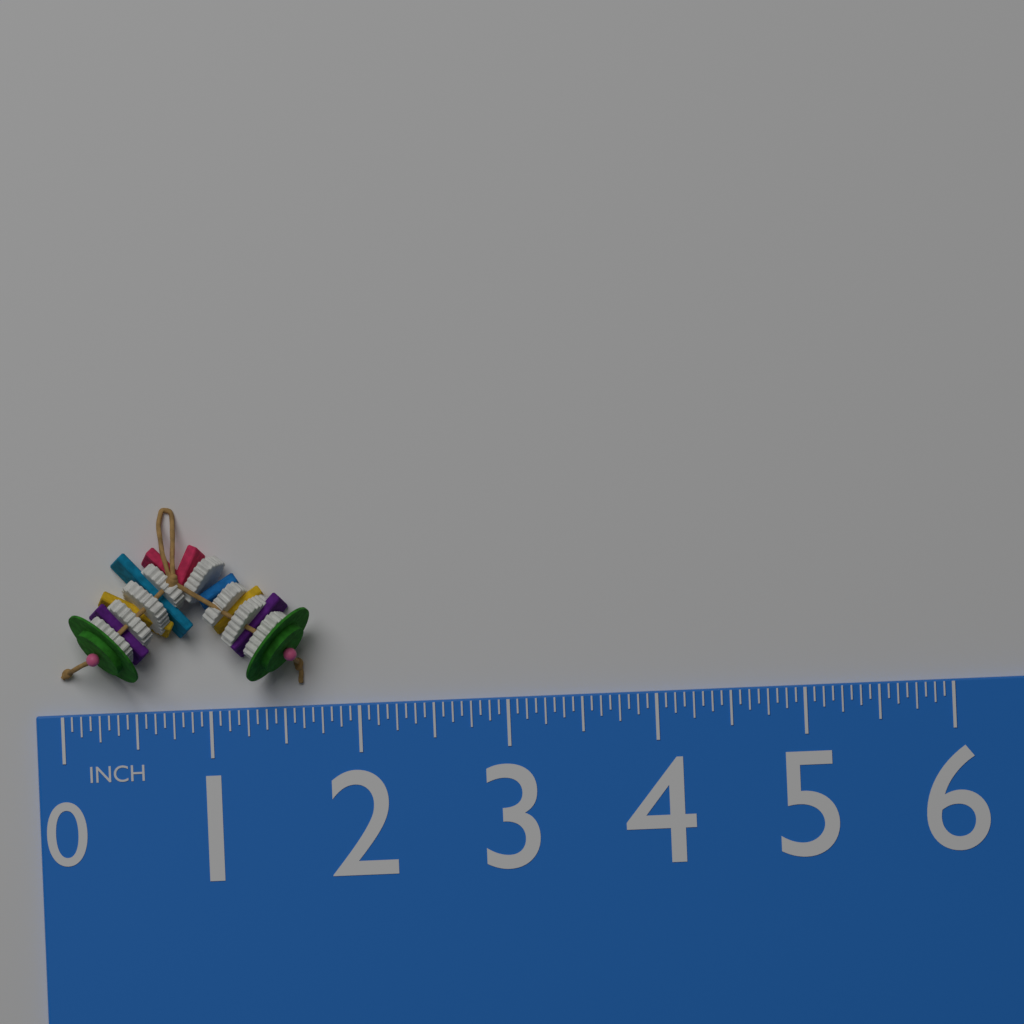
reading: 1.6875 in
